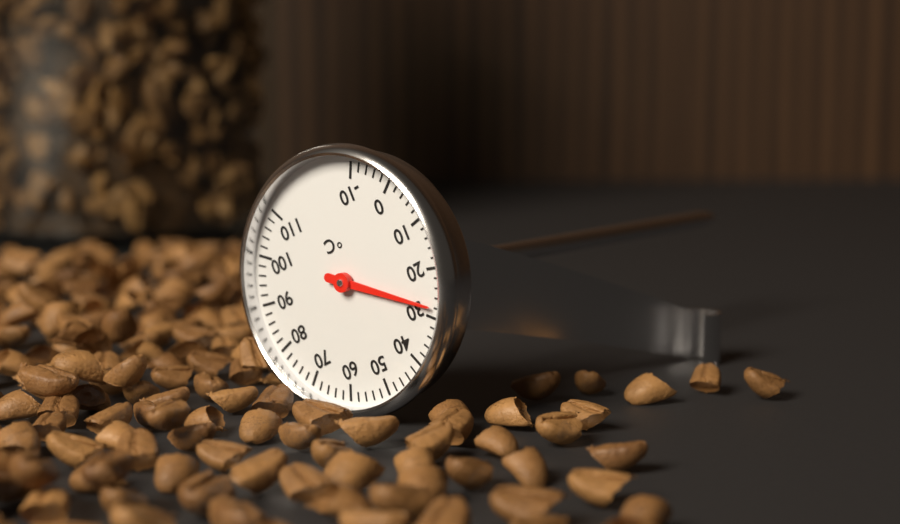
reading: 28 °C
